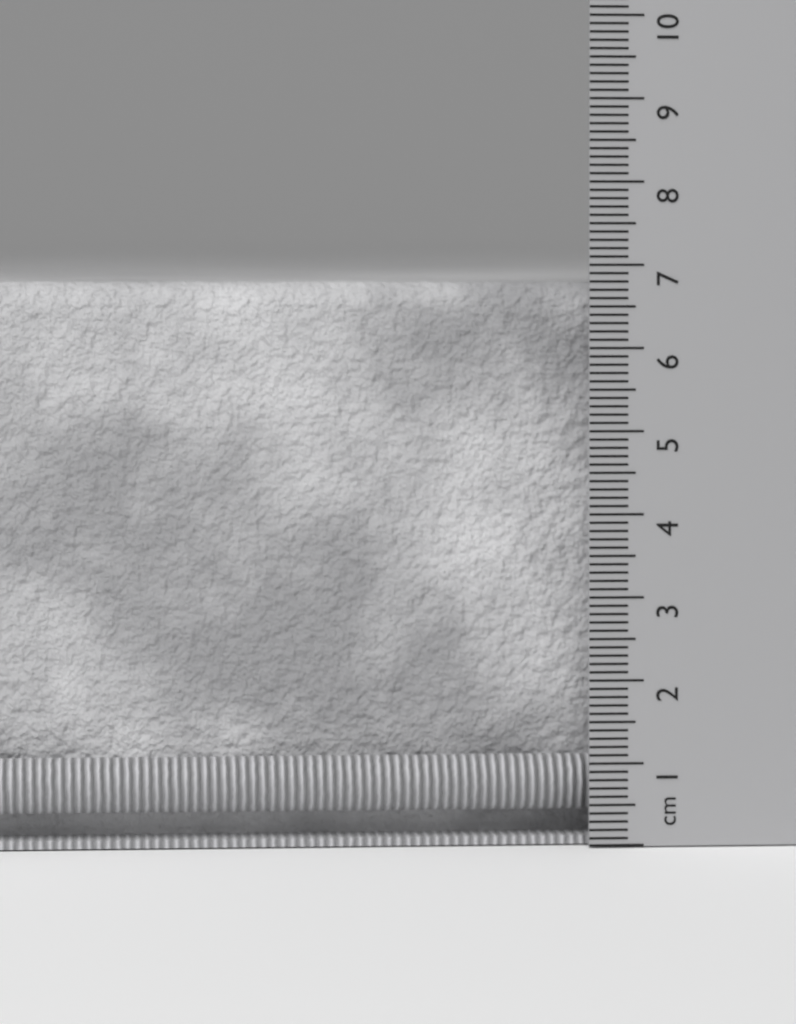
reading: 6.8 cm
